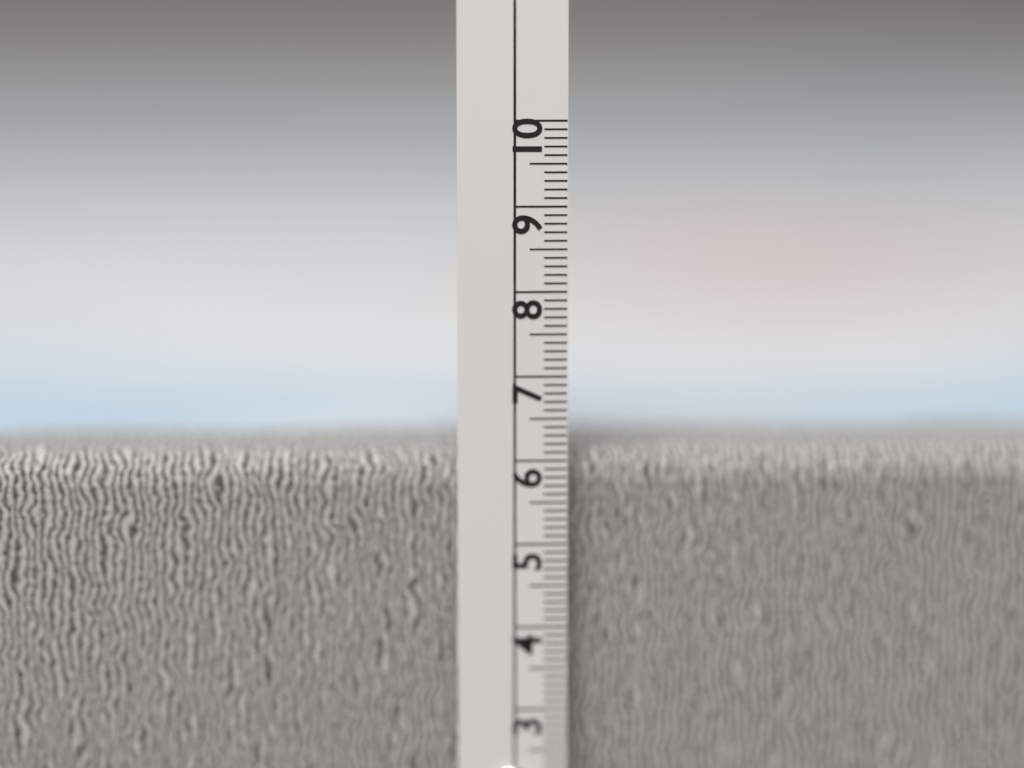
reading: 6.1 cm
